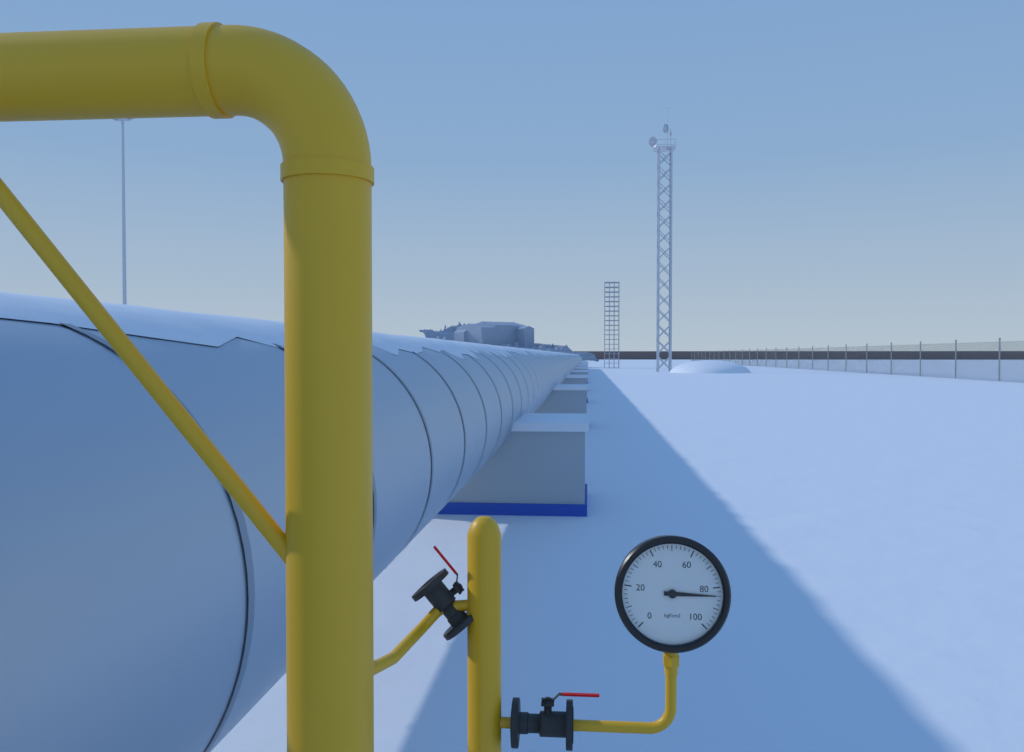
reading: 84 kgf/cm2
